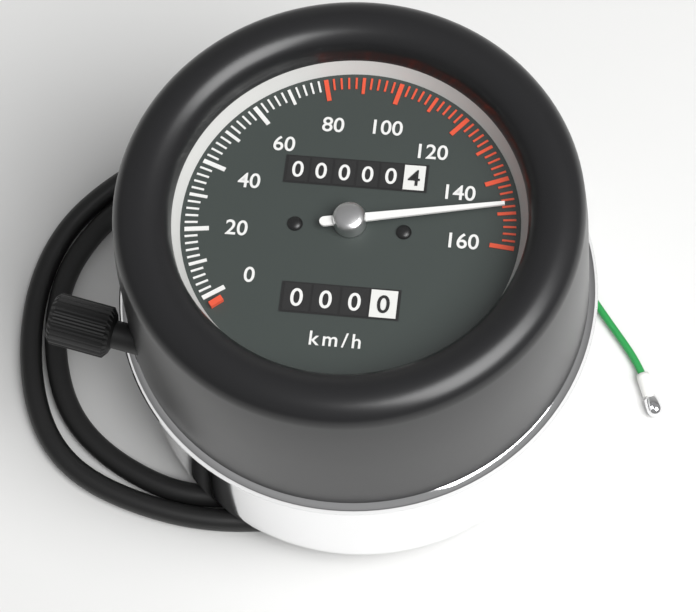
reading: 148 km/h
